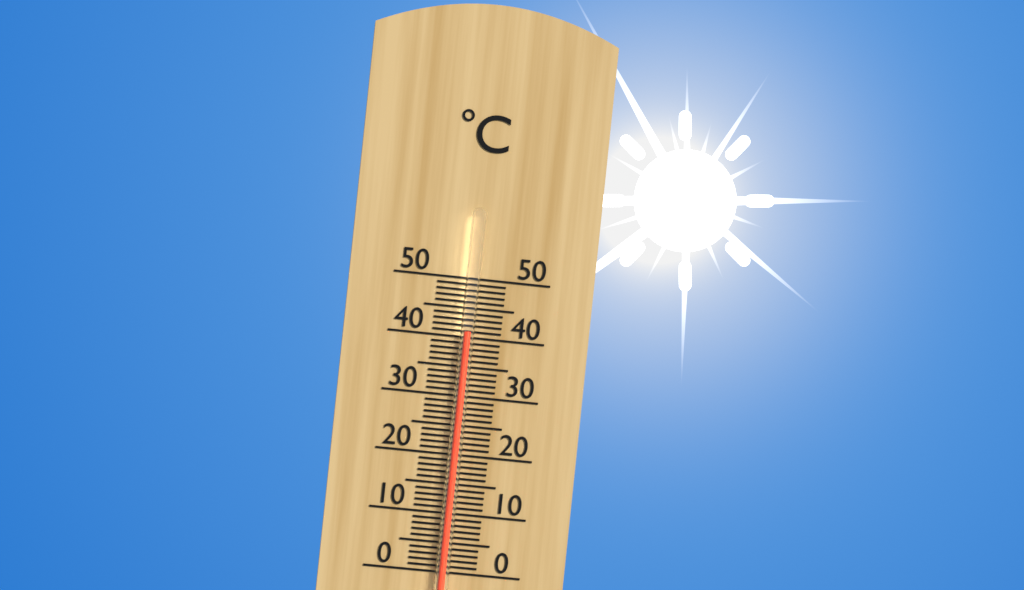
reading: 41 °C
